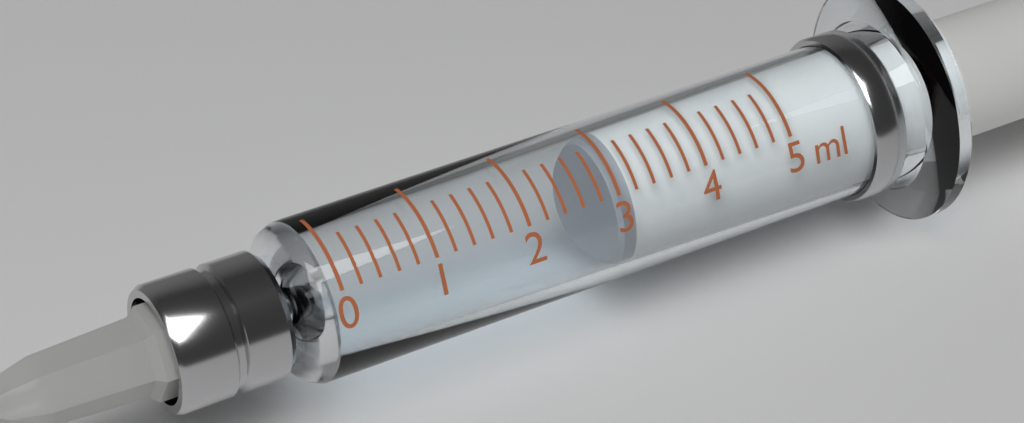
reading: 3.0 ml
